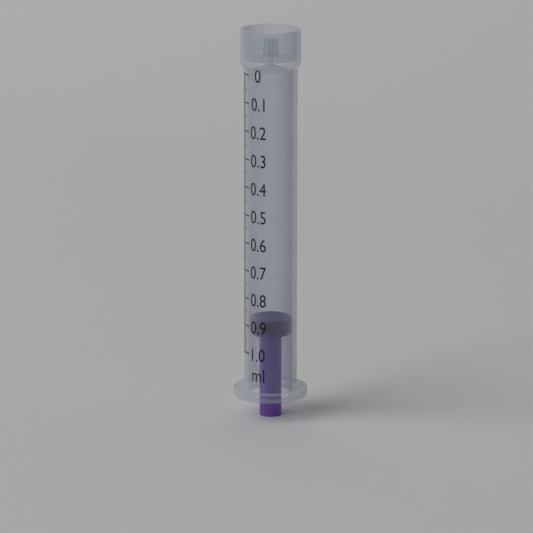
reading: 0.88 ml
